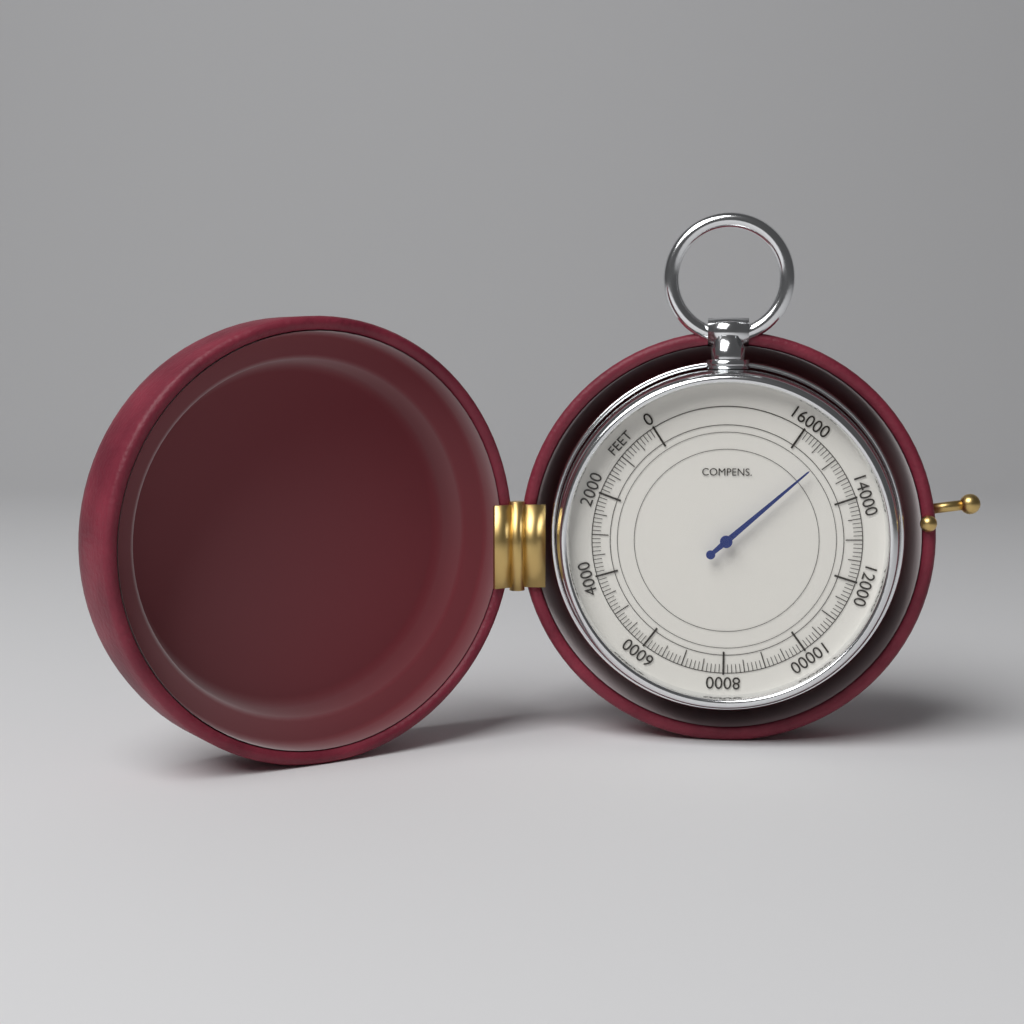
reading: 15200 feet
